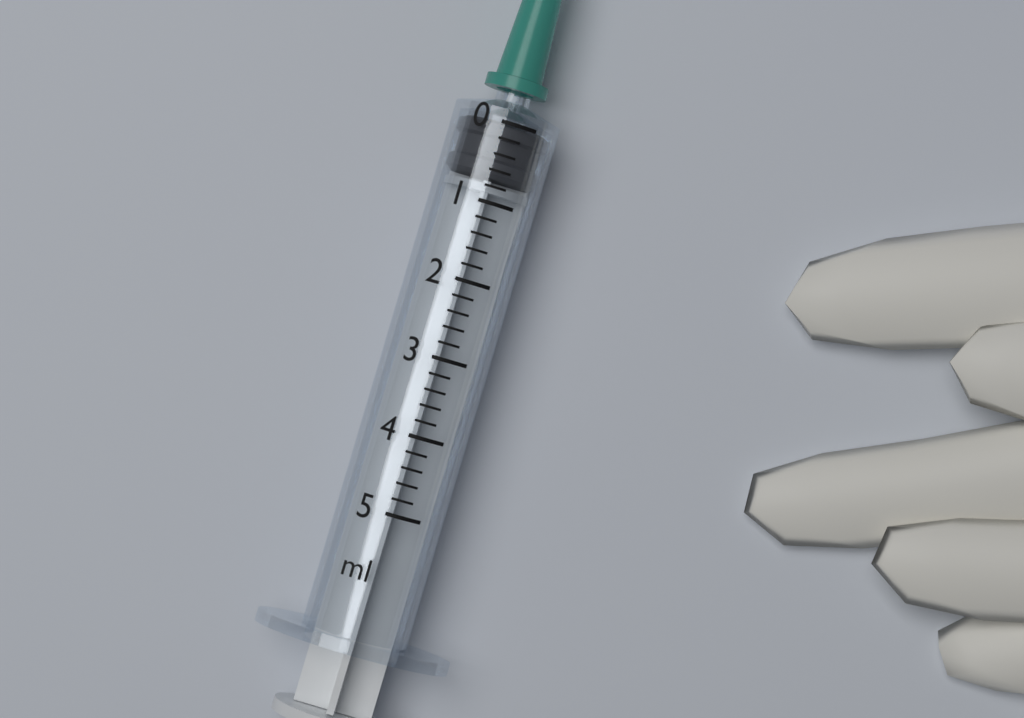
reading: 0.0 ml
